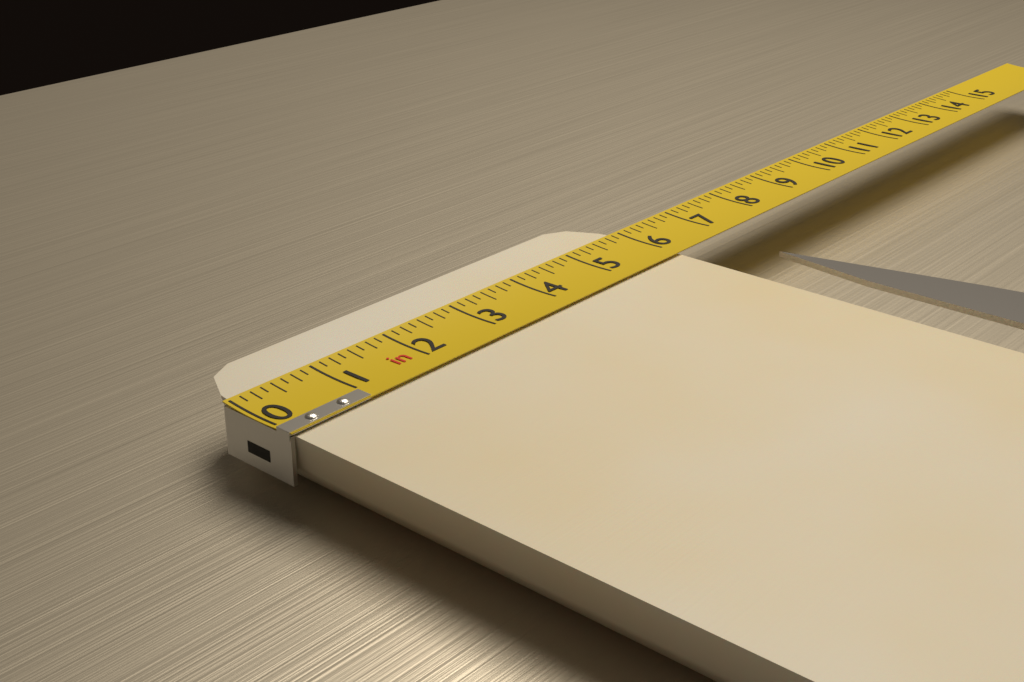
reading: 6.000 in
